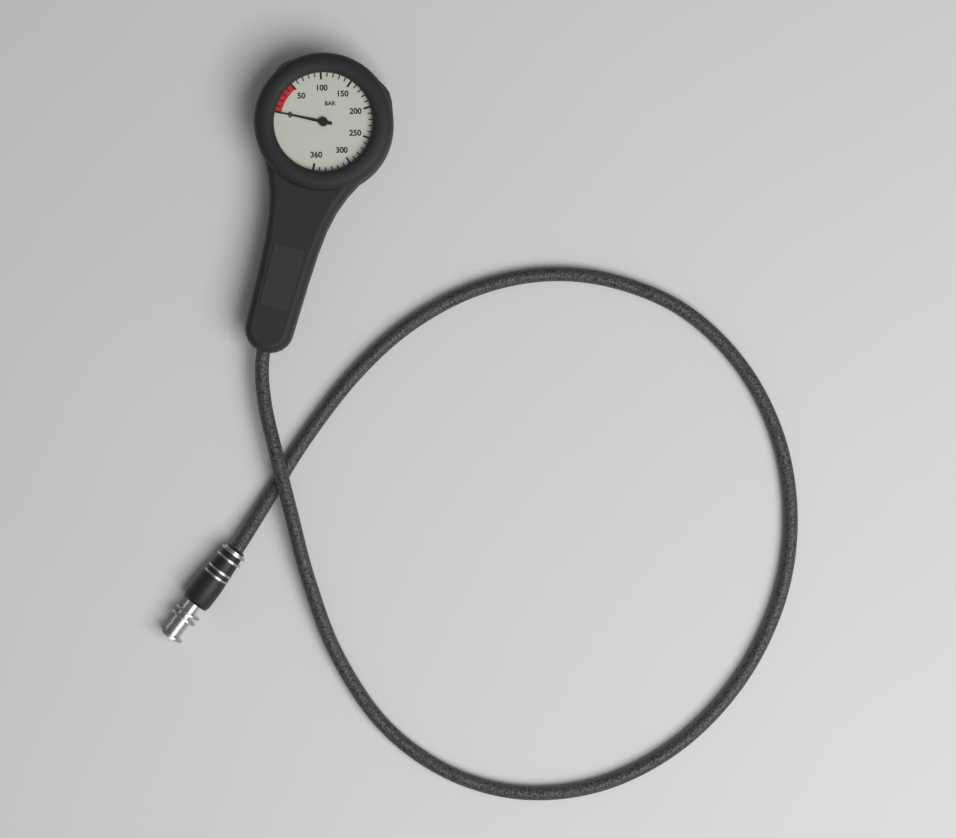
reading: 0 bar
